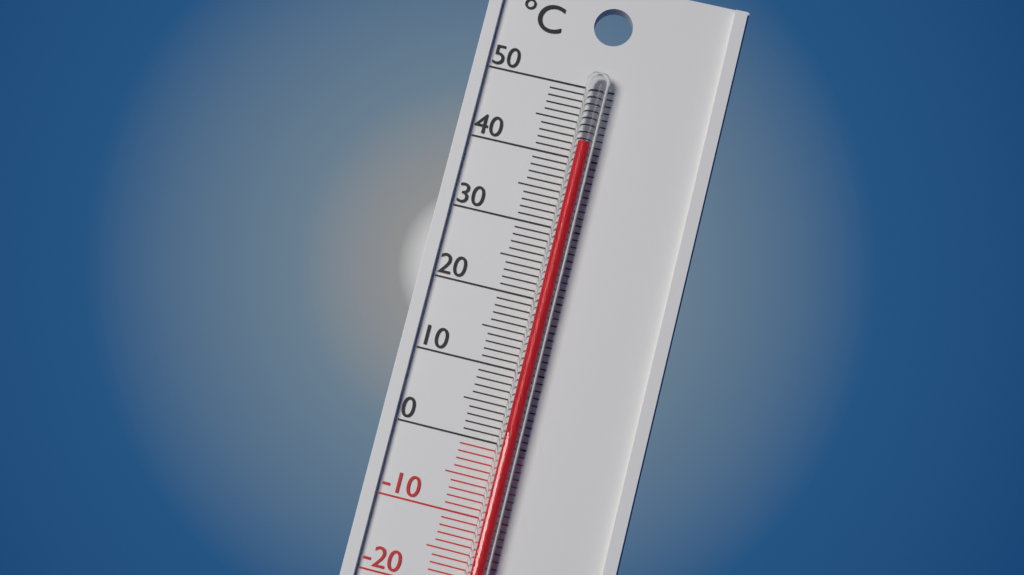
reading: 42 °C
